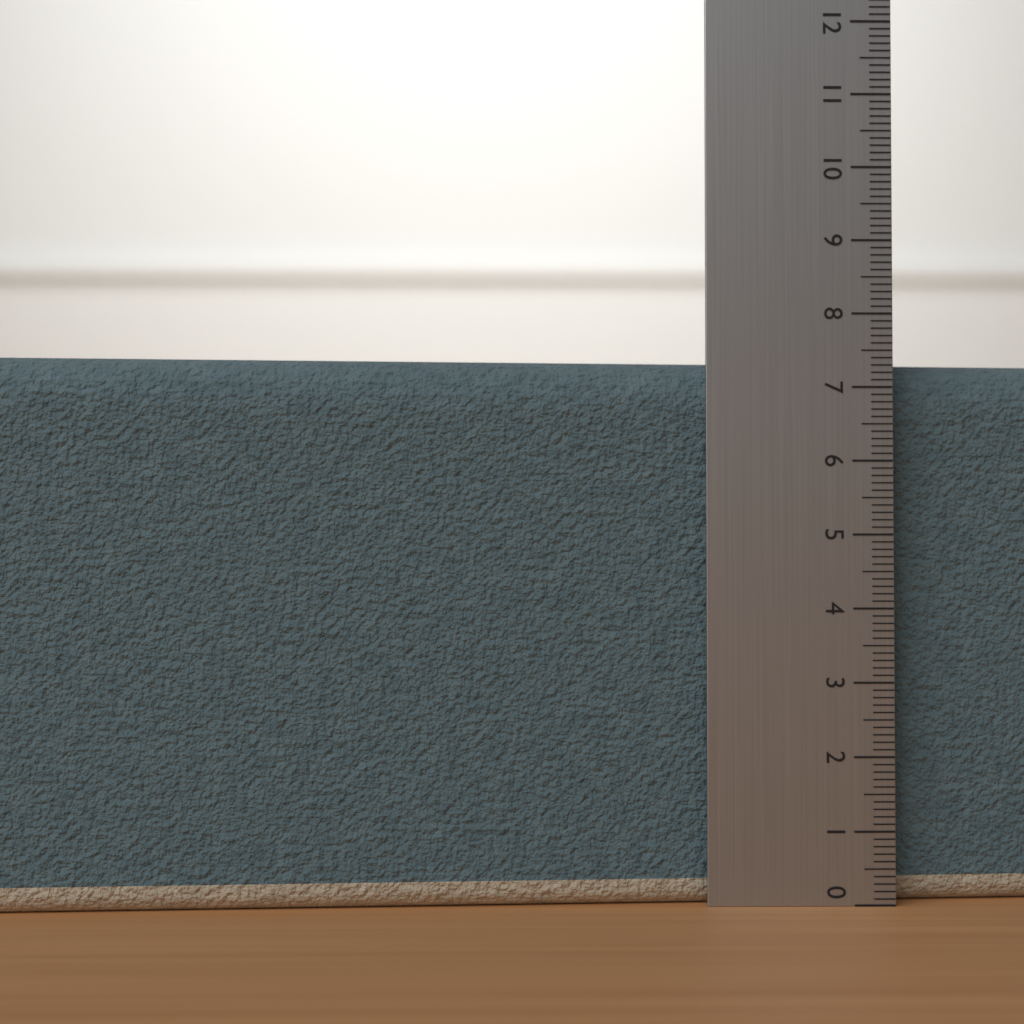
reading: 7.4 (no unit)
